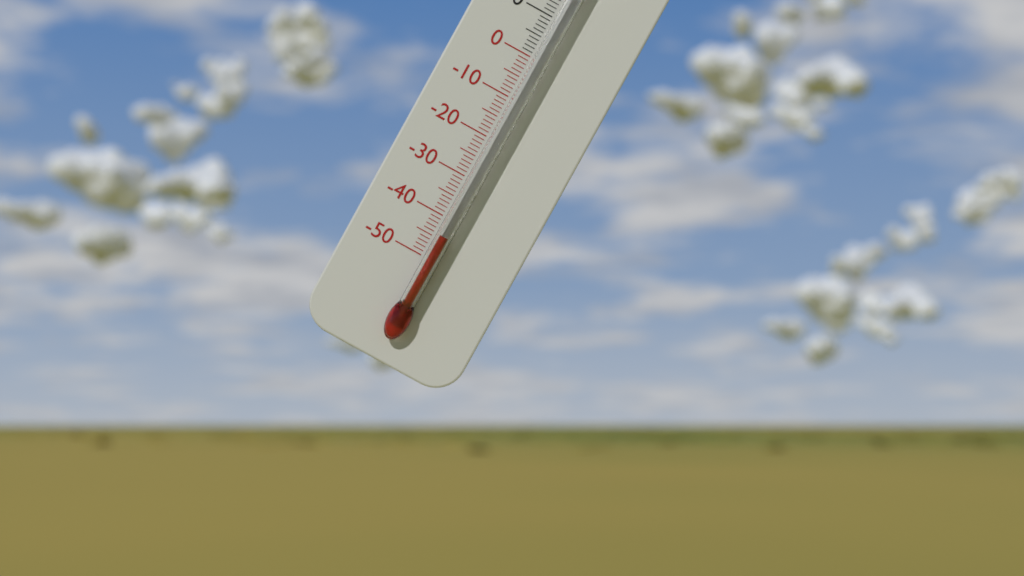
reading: -44 °C
